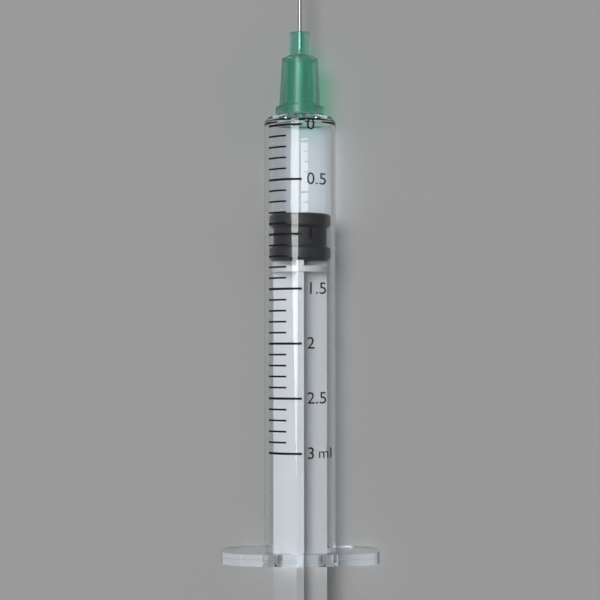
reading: 0.8 ml
